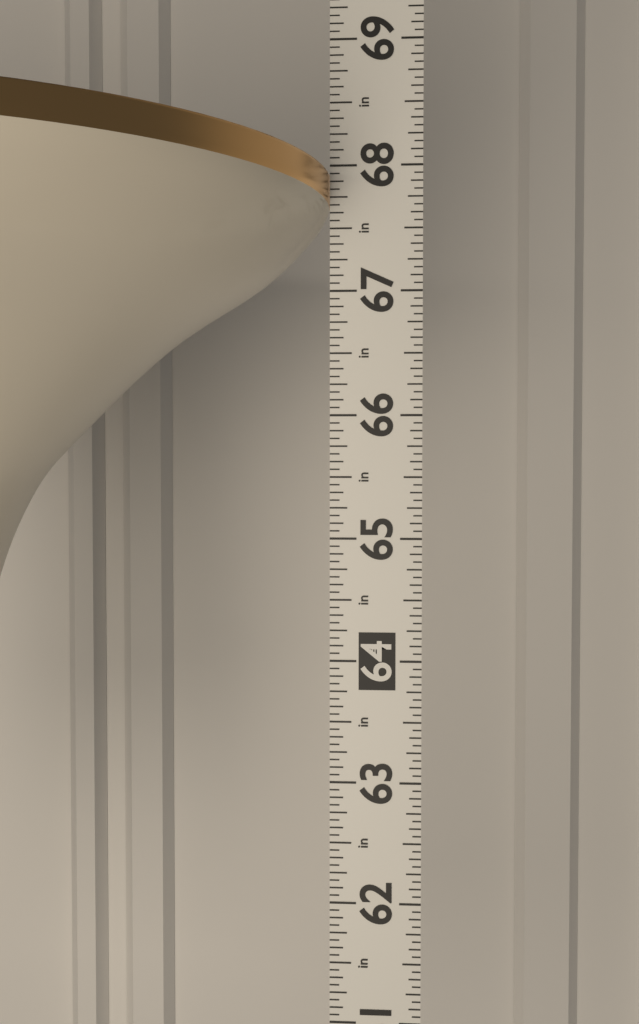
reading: 67.9375 in
